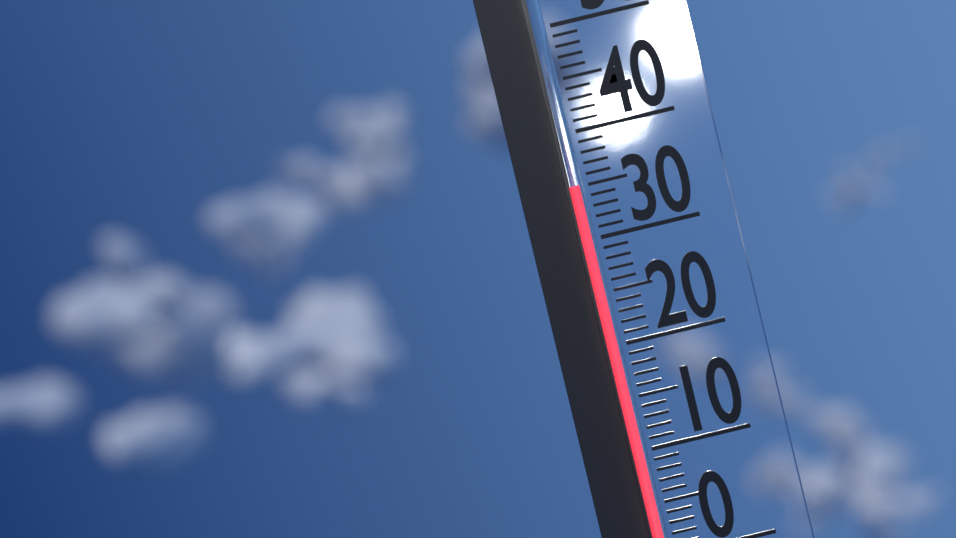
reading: 35 °C
